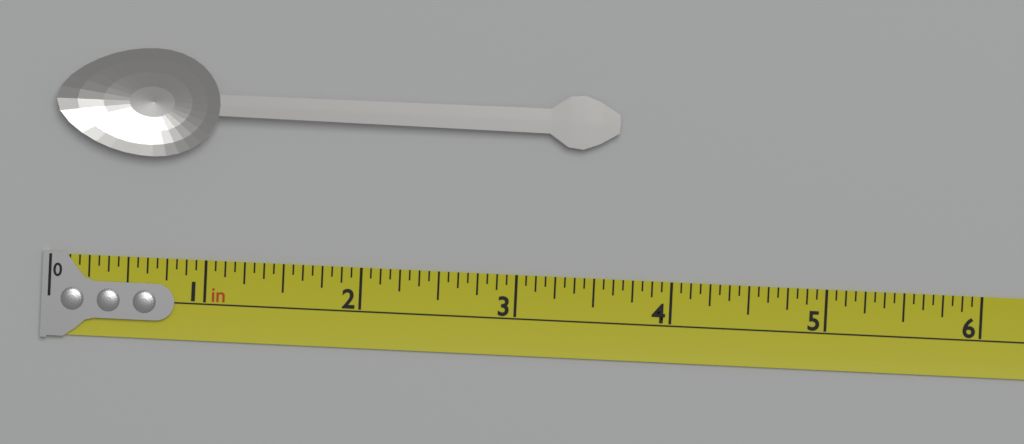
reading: 3.6250 in
